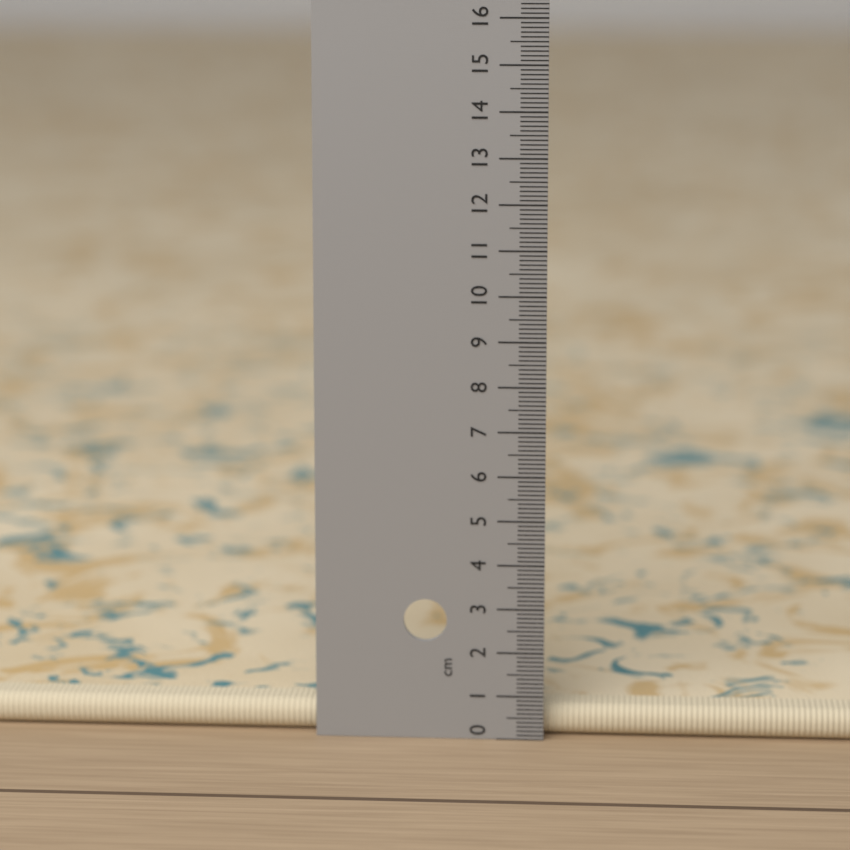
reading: 0.7 cm
